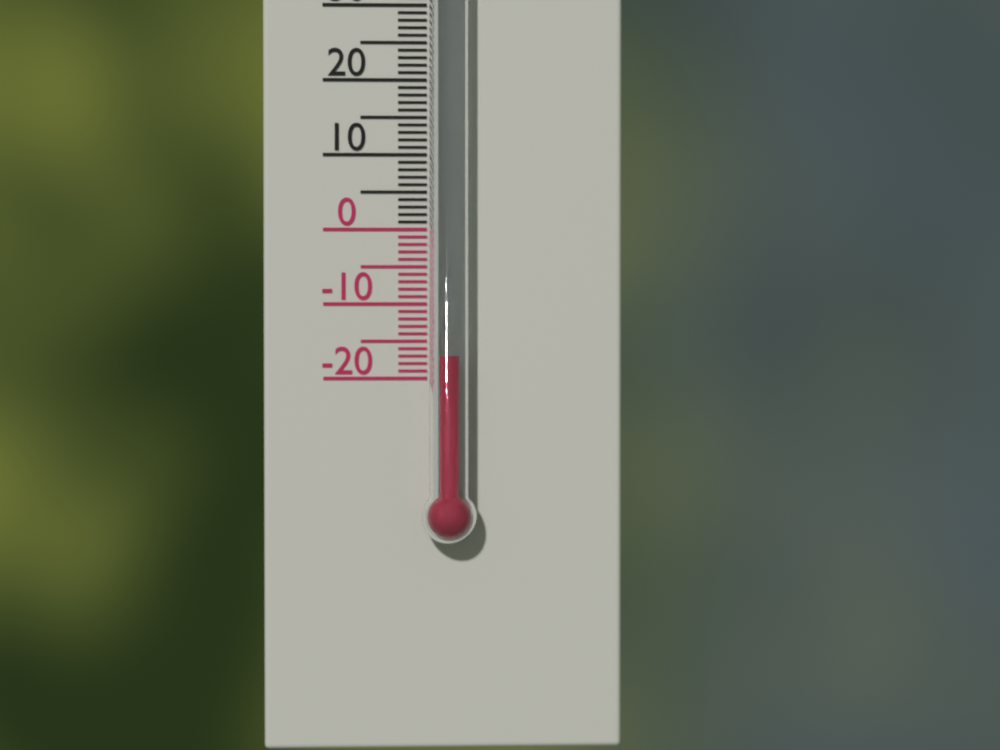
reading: -17 °C
